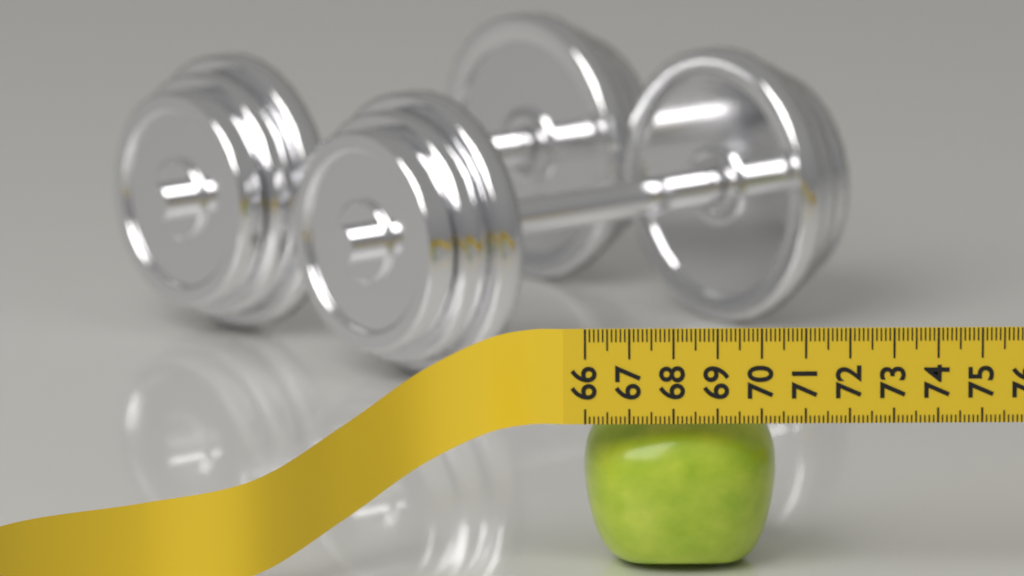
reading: 70.4 (no unit)
